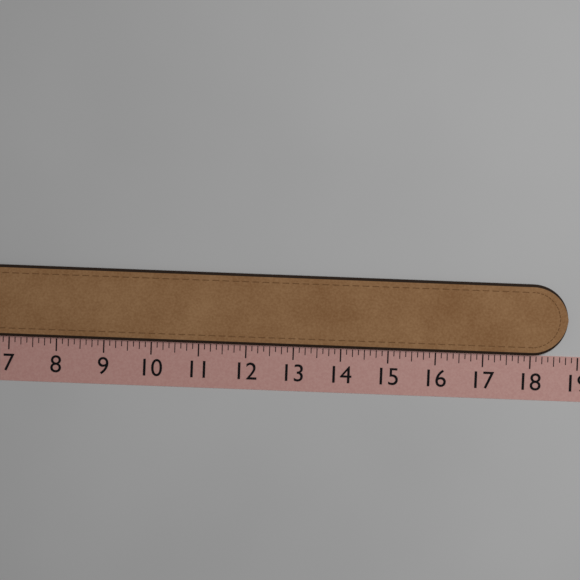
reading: 18.750 (no unit)
